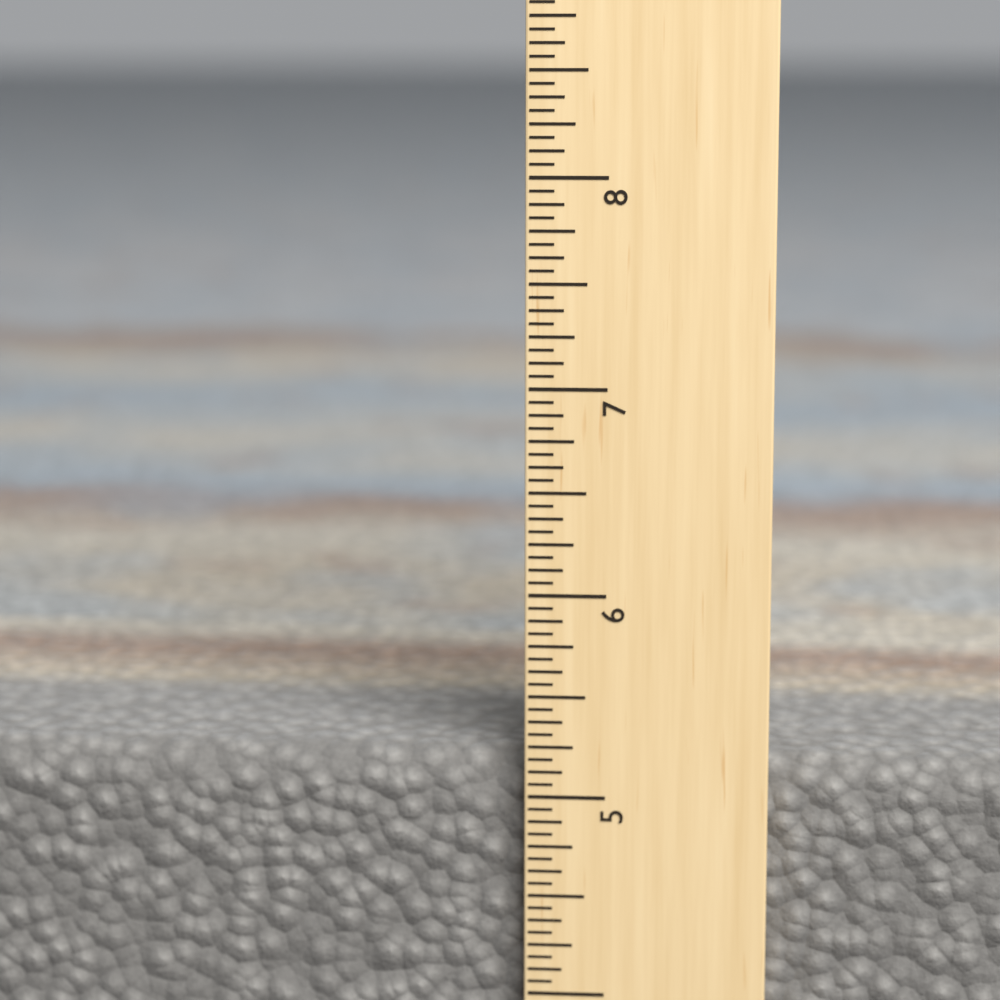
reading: 5.1875 in
